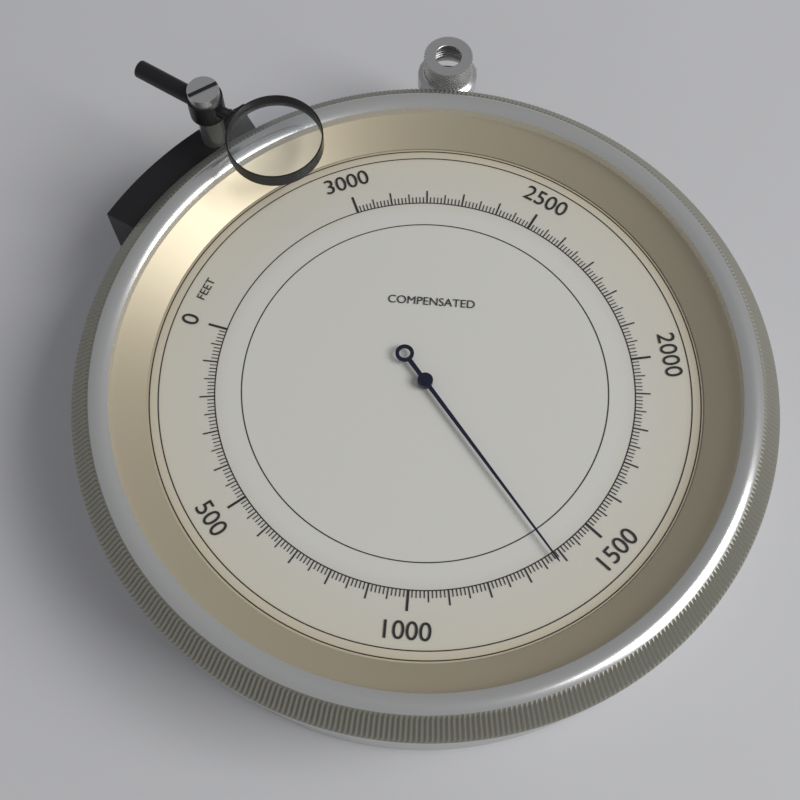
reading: 1380 feet
